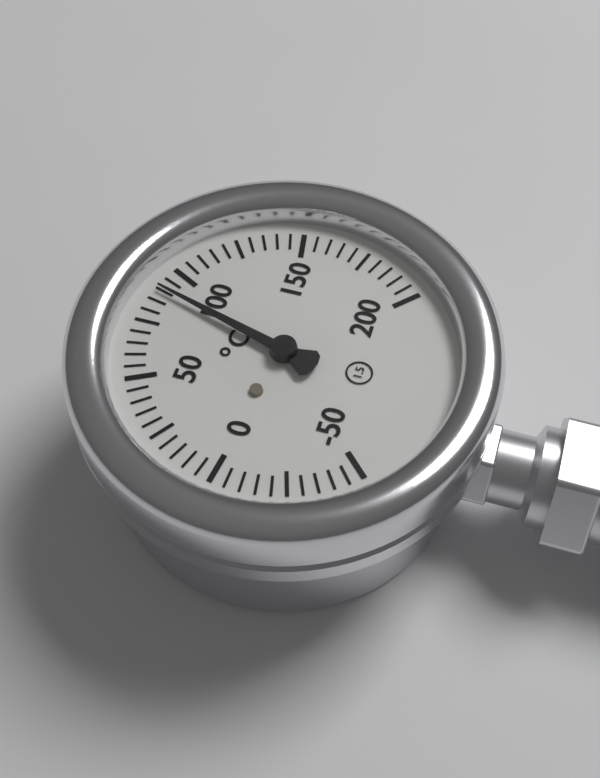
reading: 90 °C
